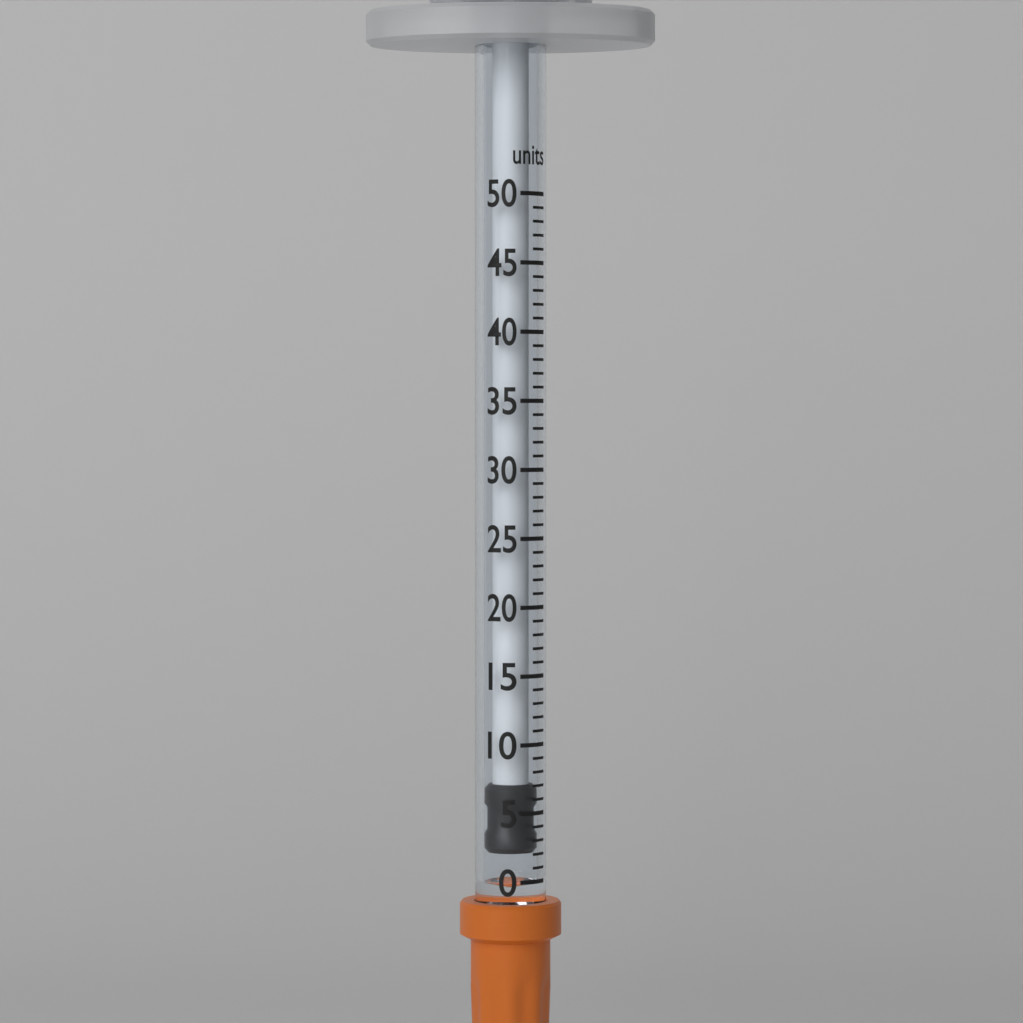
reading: 2 units
